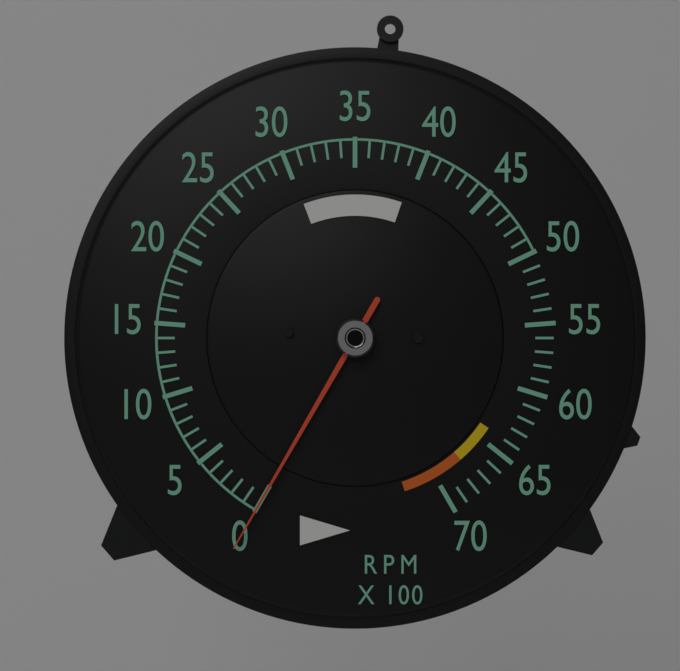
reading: 0 RPM
